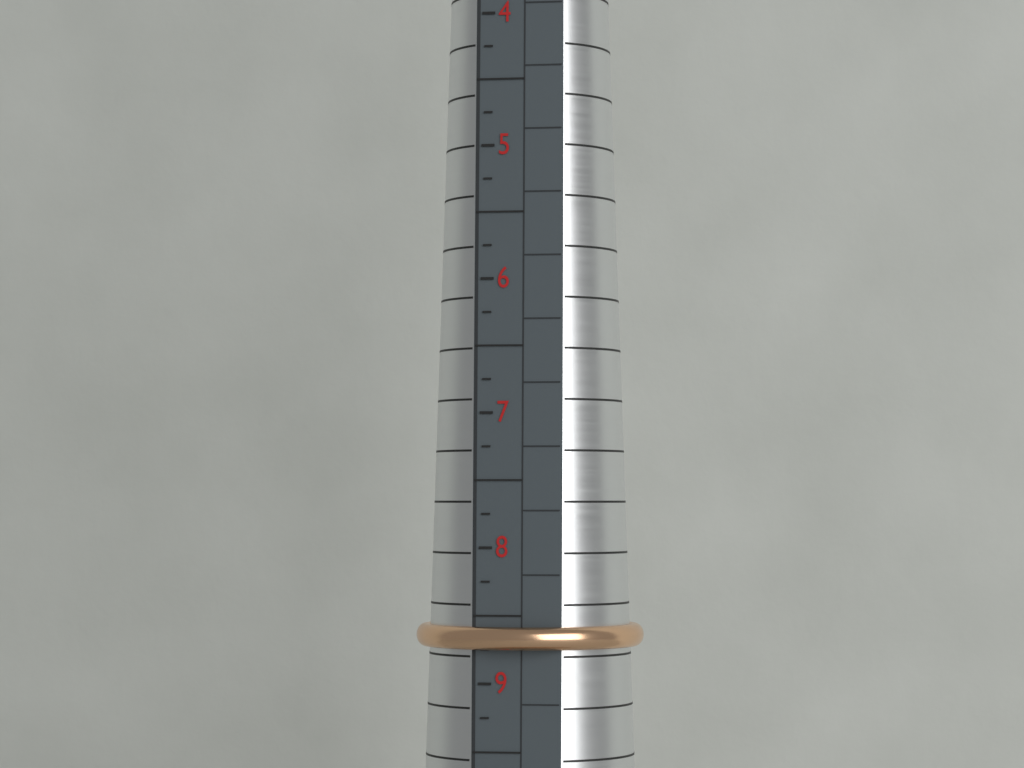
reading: 8.75 (no unit)
